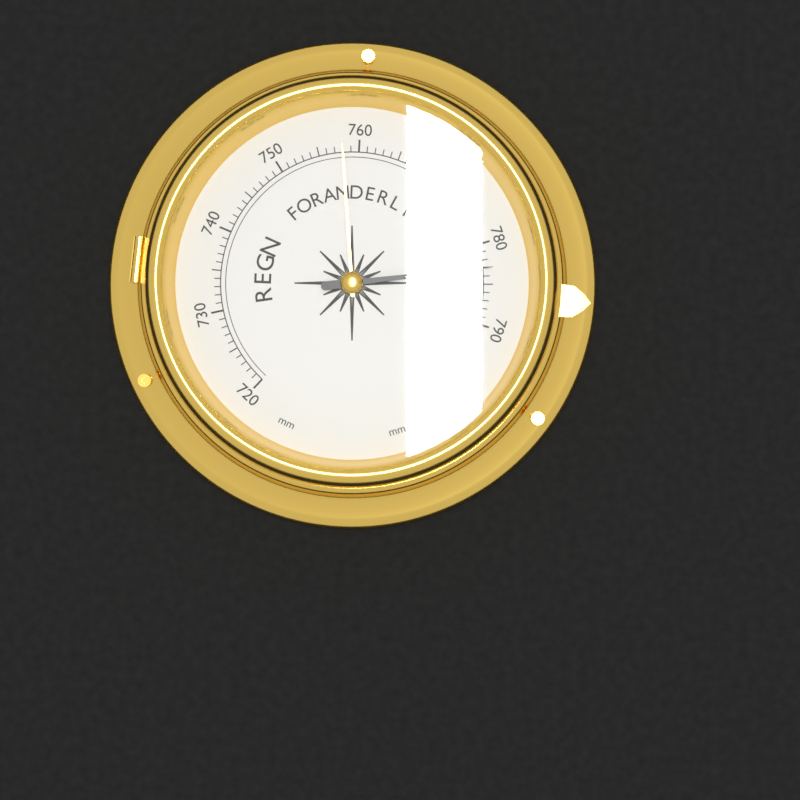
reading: 783 mm
